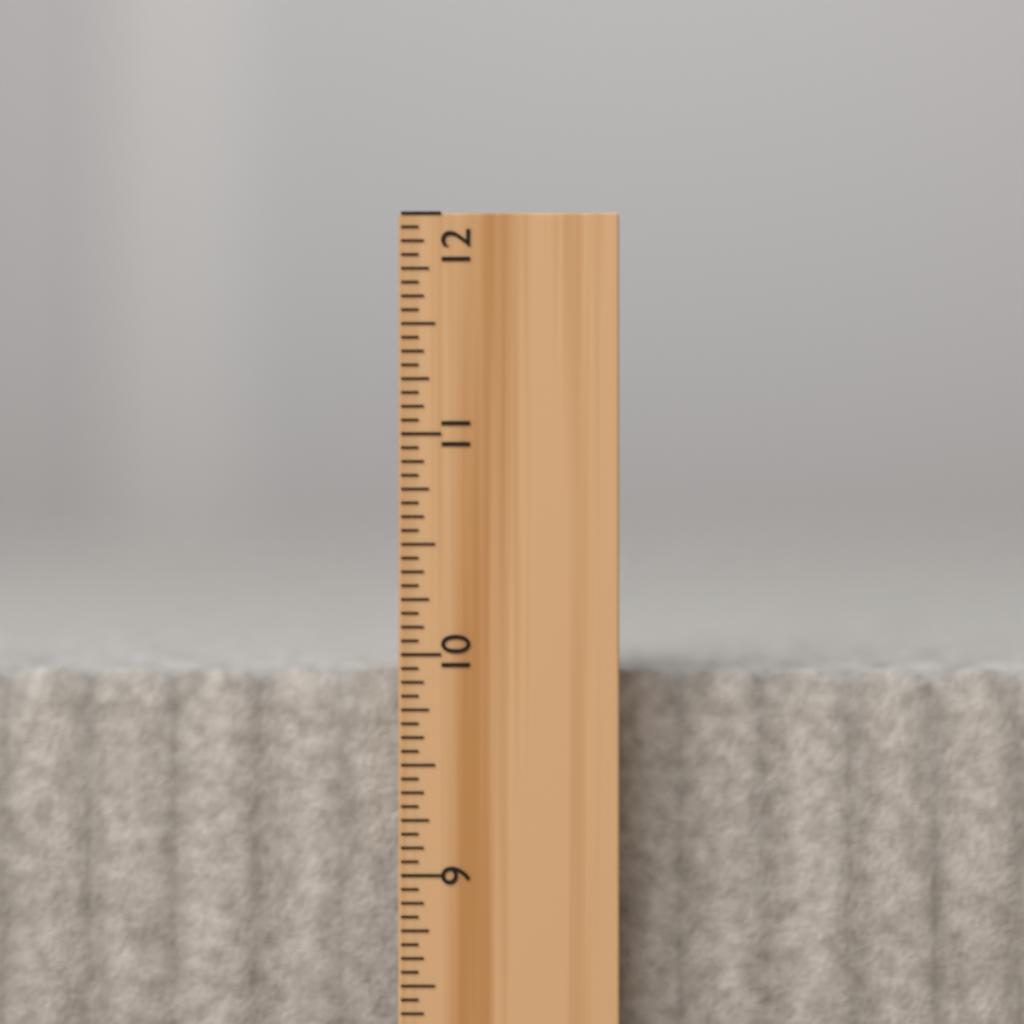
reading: 9.9375 inch
